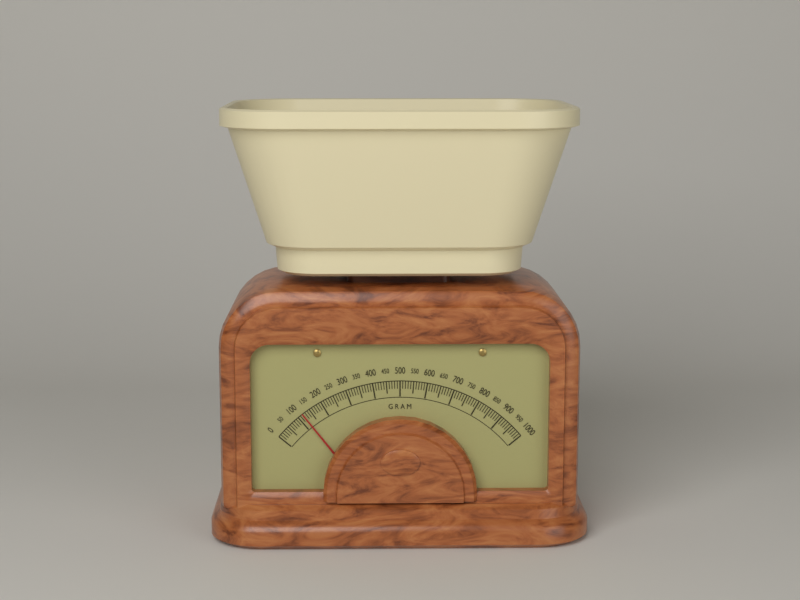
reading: 120 g
